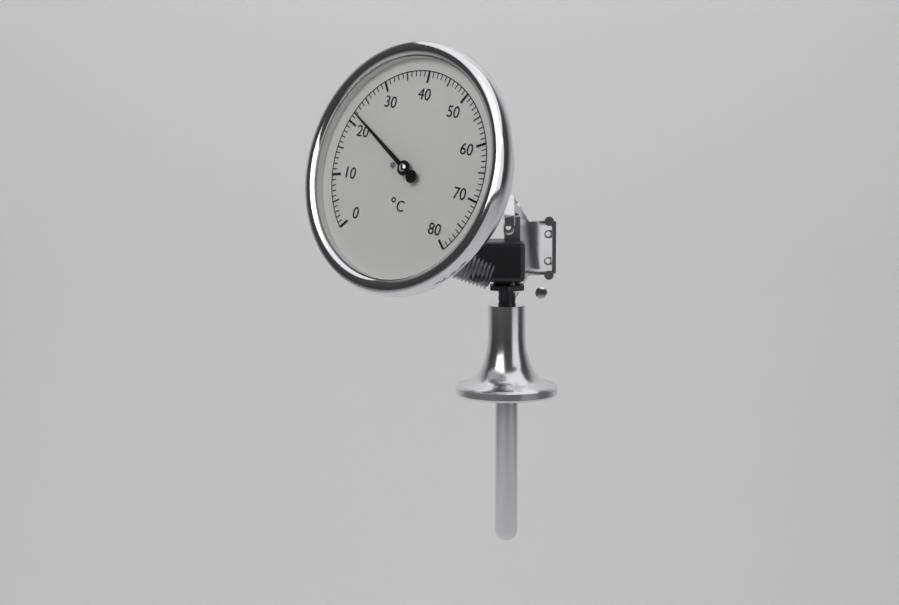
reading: 22 °C
